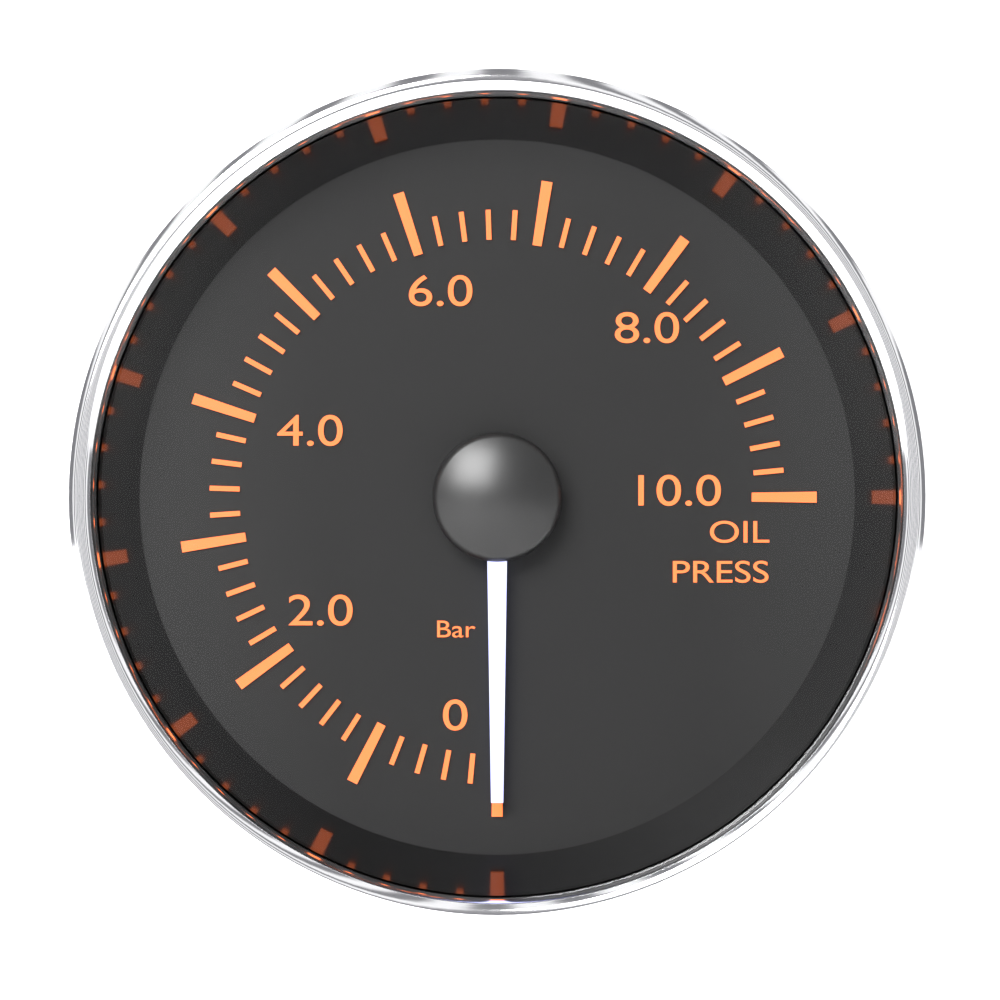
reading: 0.0 bar
